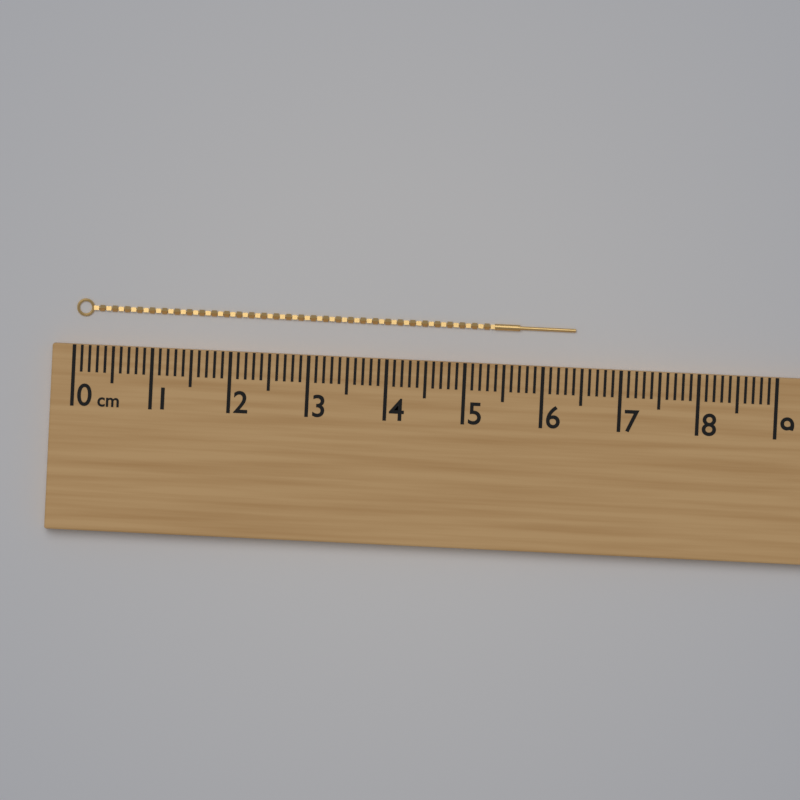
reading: 6.4 cm
